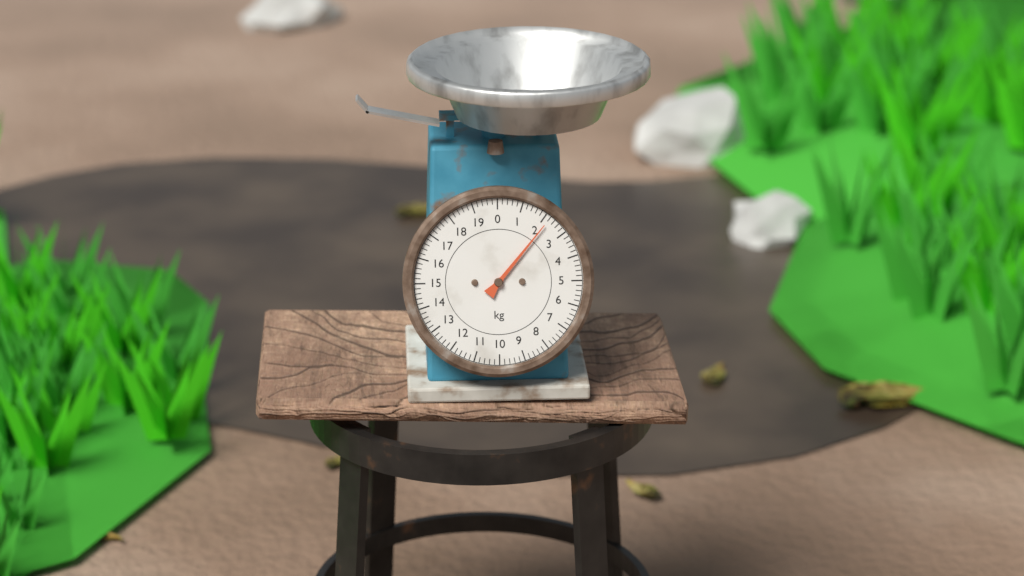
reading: 2.2 kg
